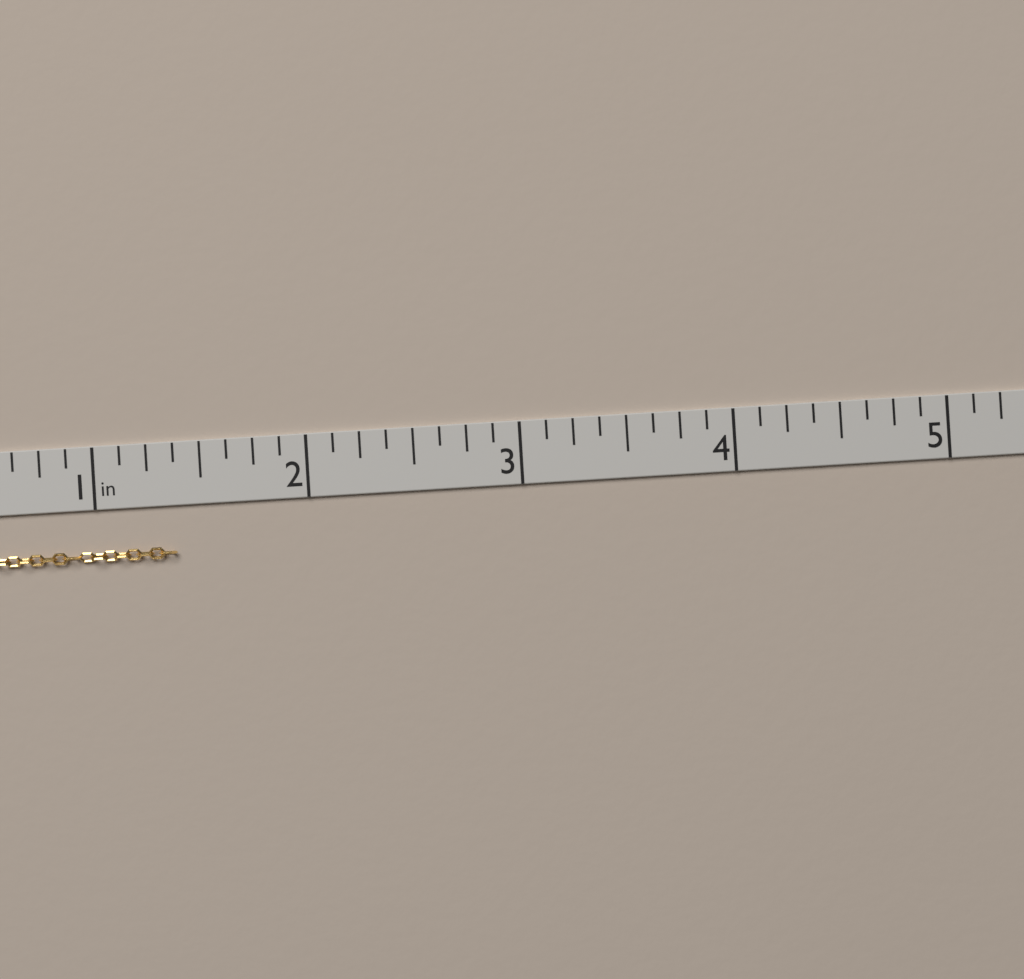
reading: 1.375 in
